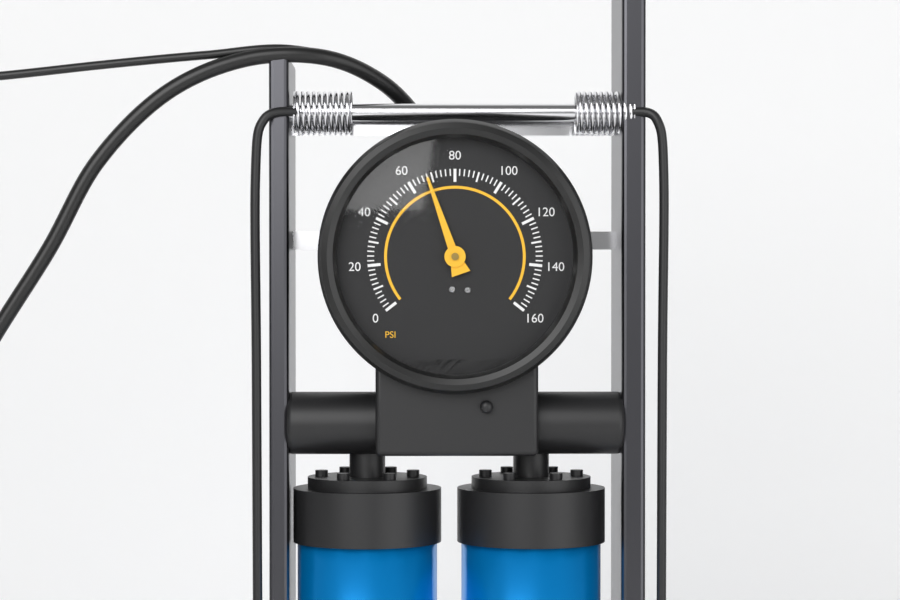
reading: 68 psi
